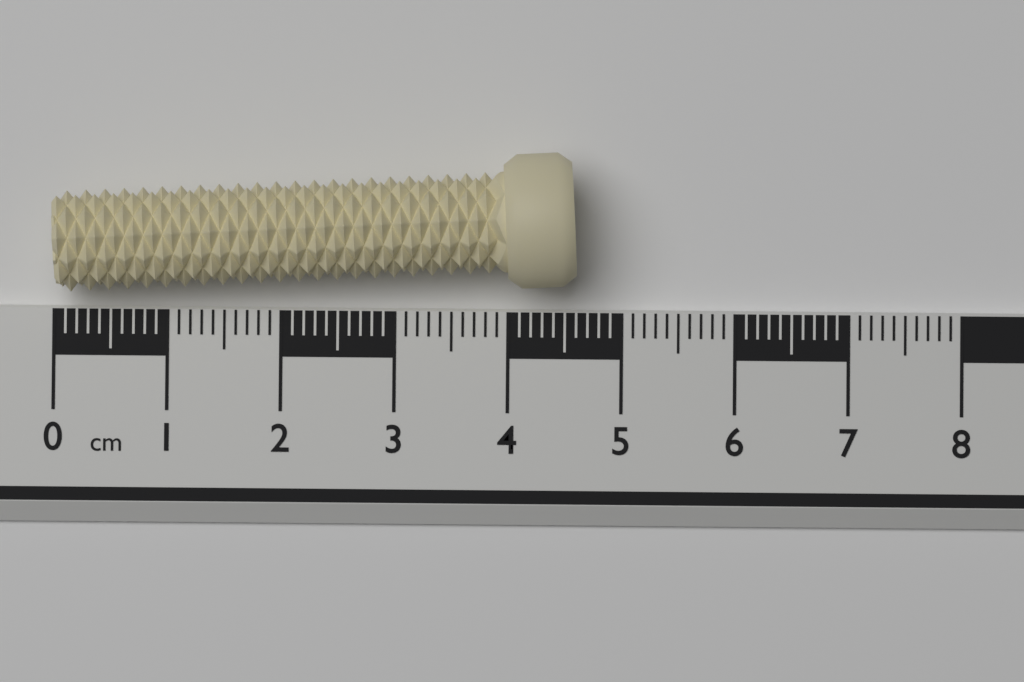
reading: 4.6 cm
